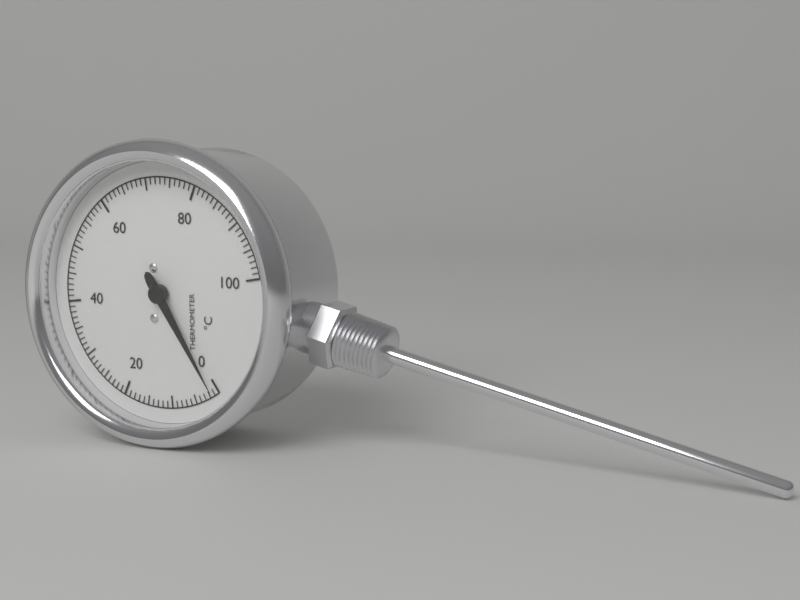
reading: 1 °C
